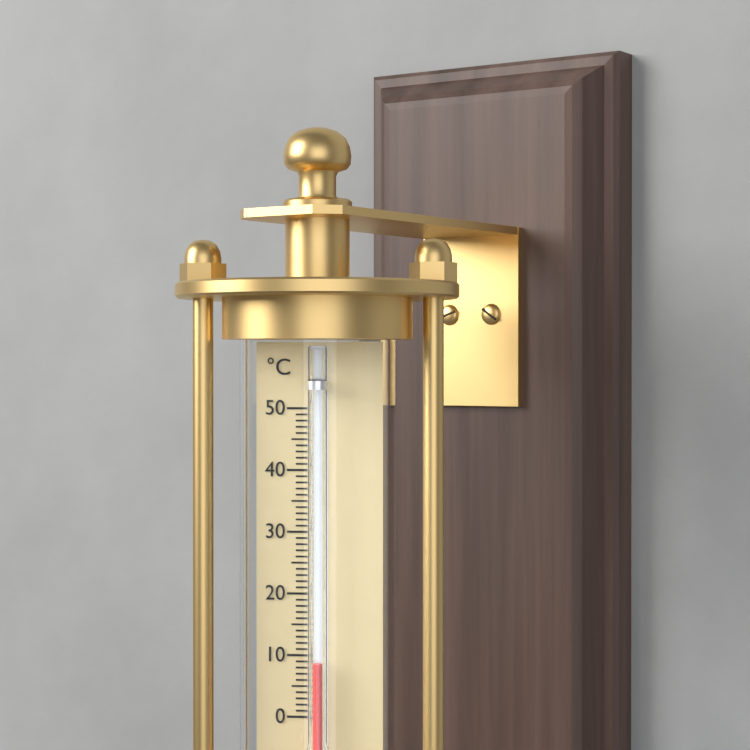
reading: 9 °C
